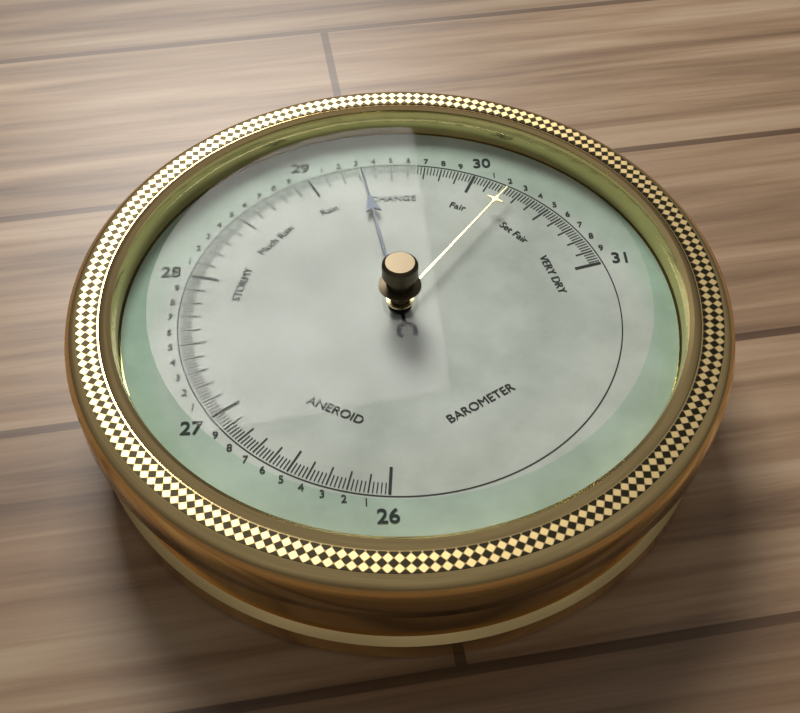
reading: 29.32 (no unit)
